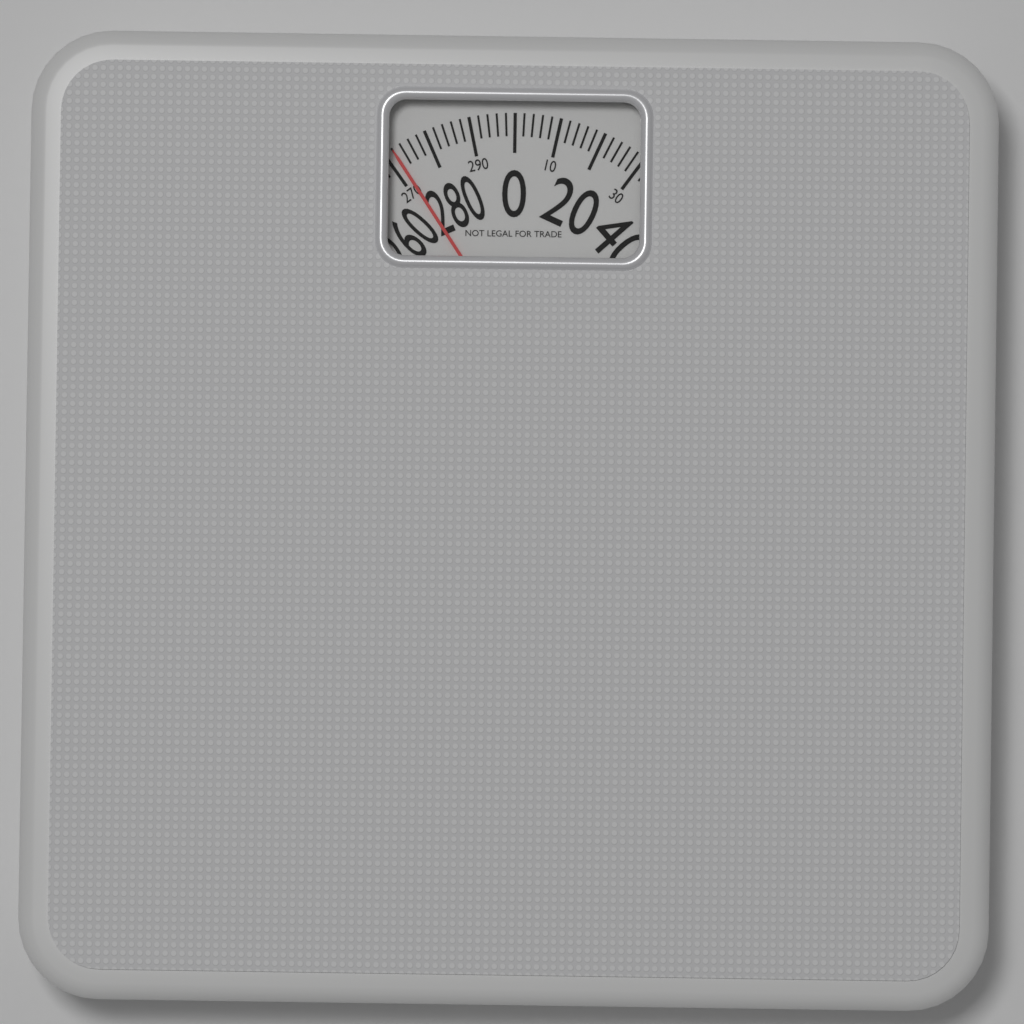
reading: 272 (no unit)
